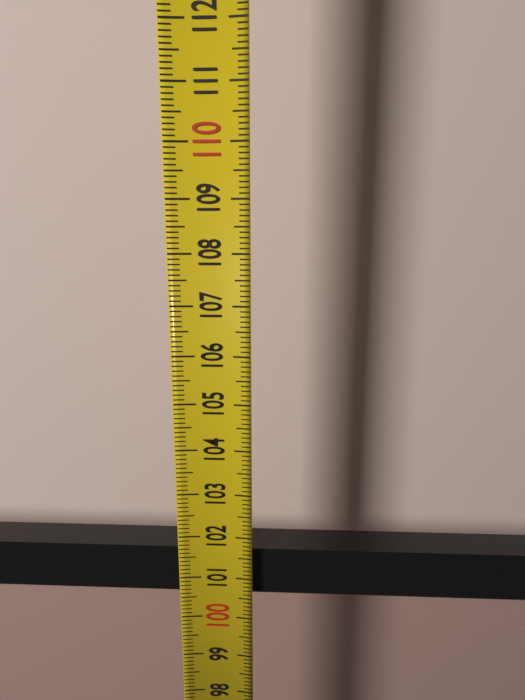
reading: 101.6 (no unit)
